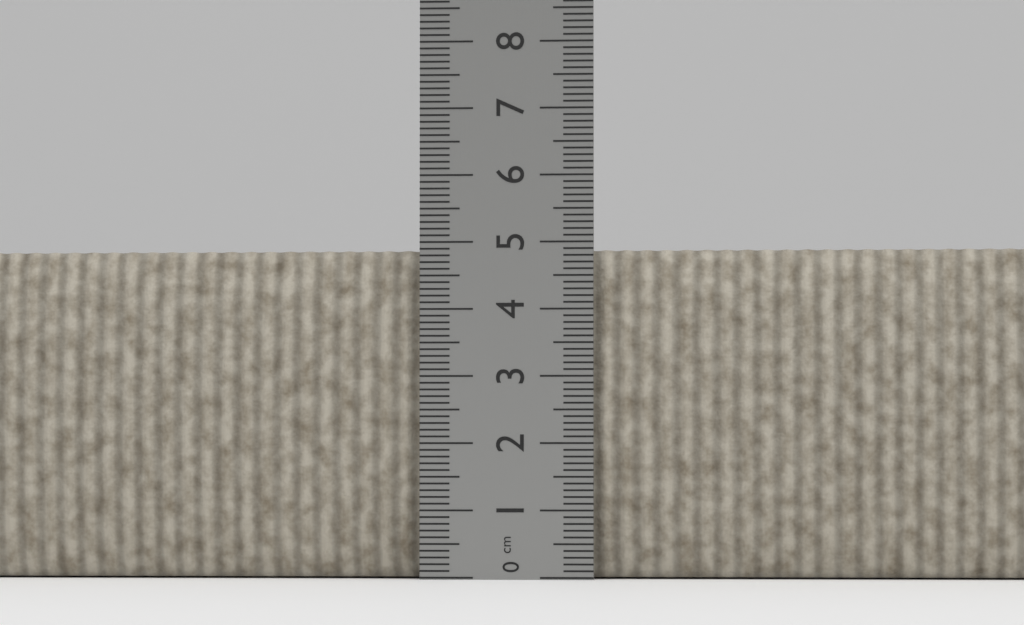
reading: 4.9 cm
